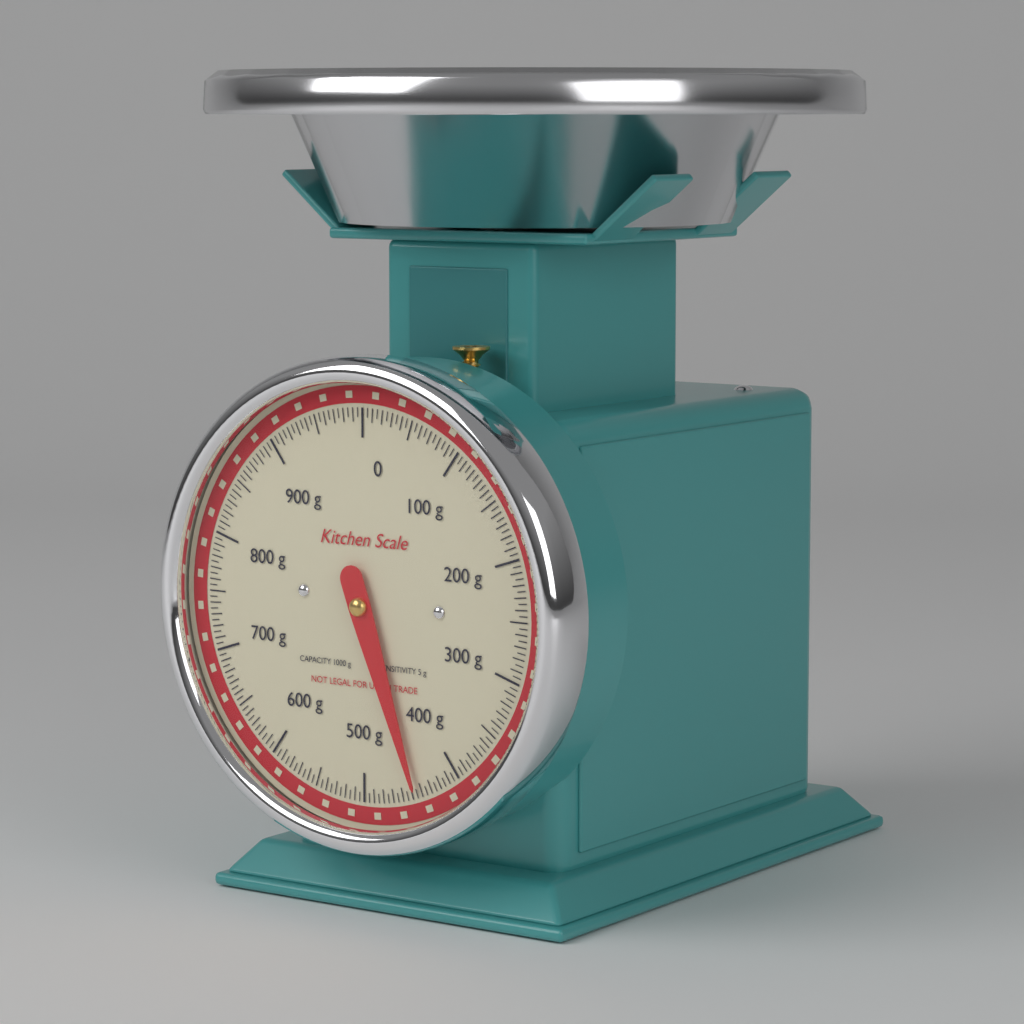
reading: 445 g
